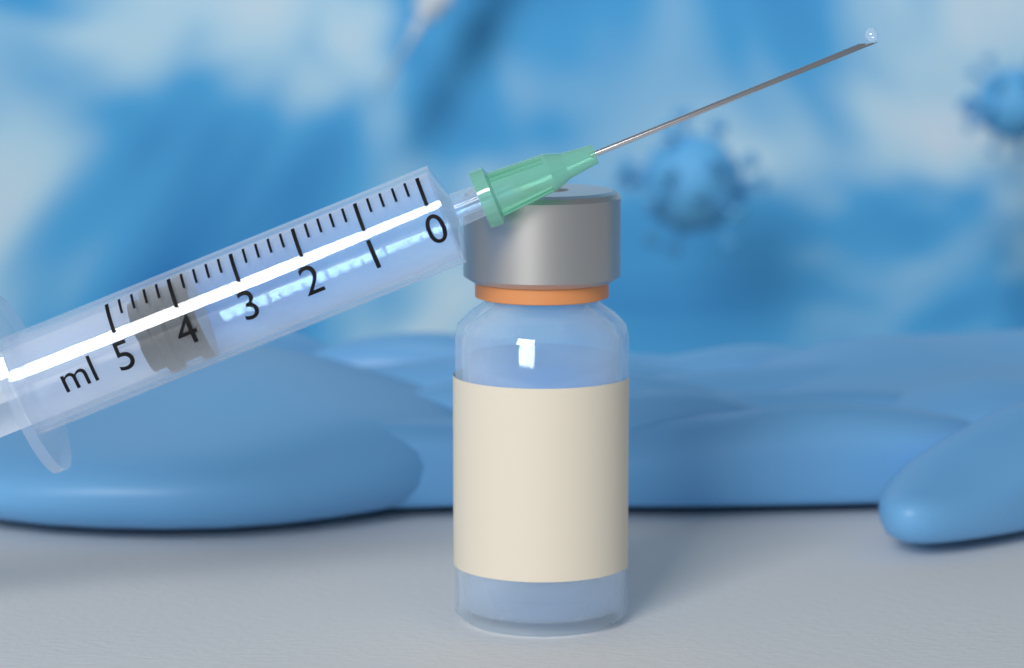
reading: 3.8 ml
